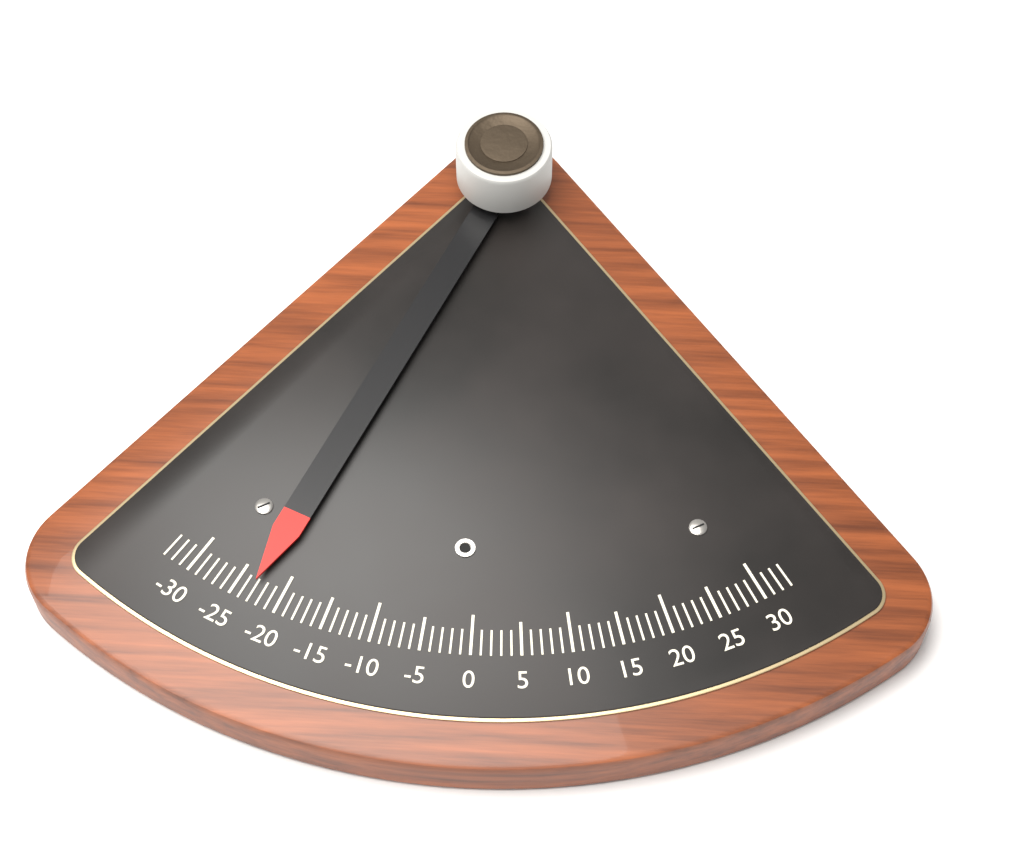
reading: -23 (no unit)
